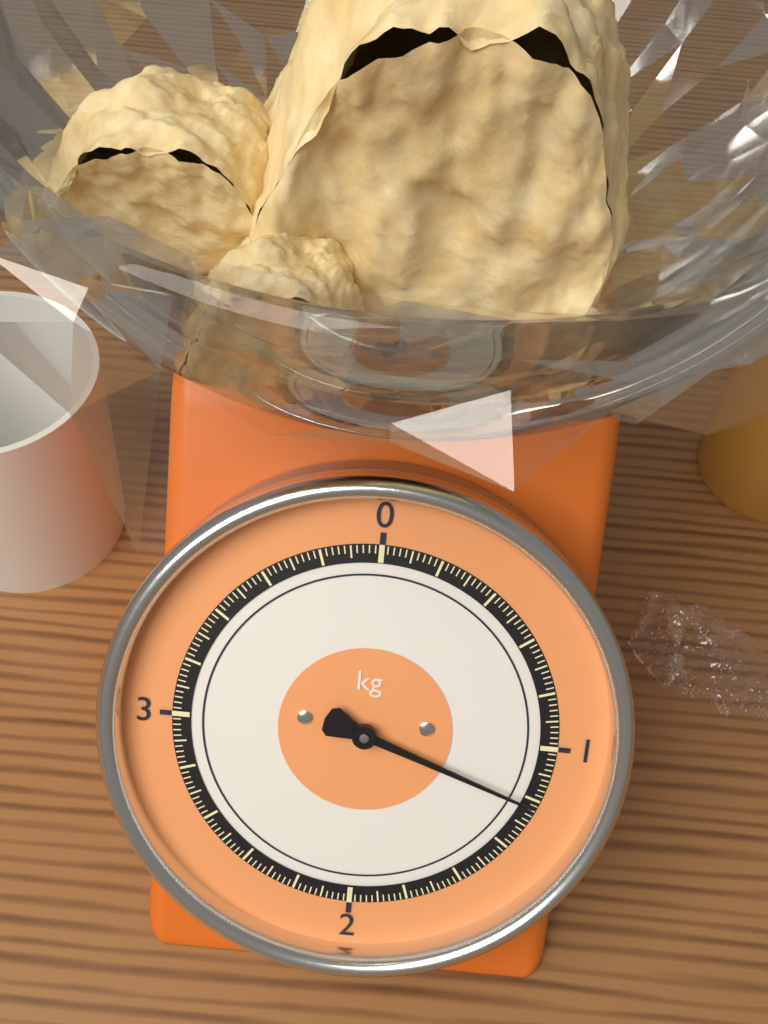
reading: 1.22 kg
